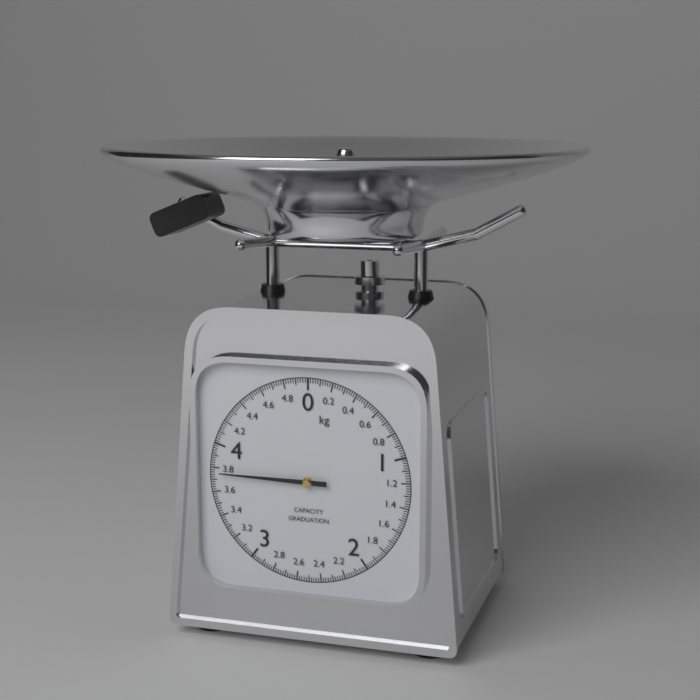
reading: 3.76 kg
